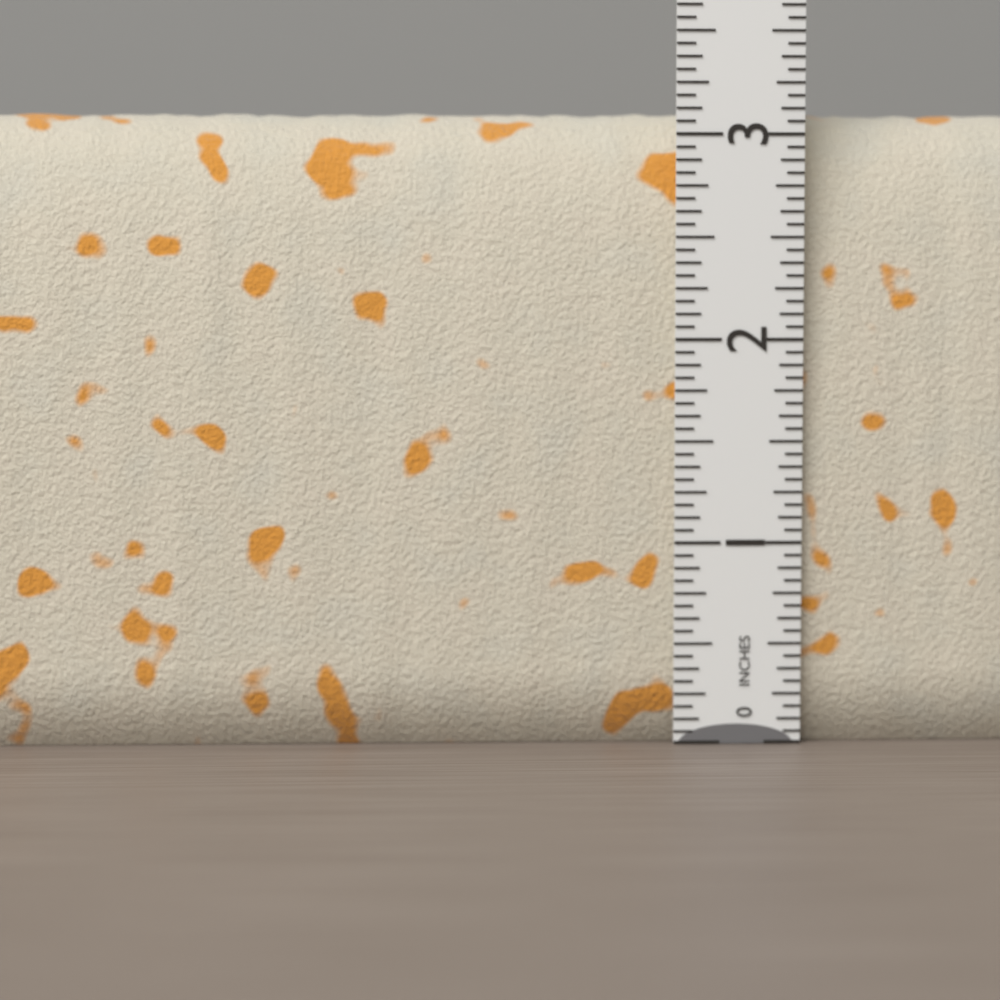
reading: 3.1250 in
